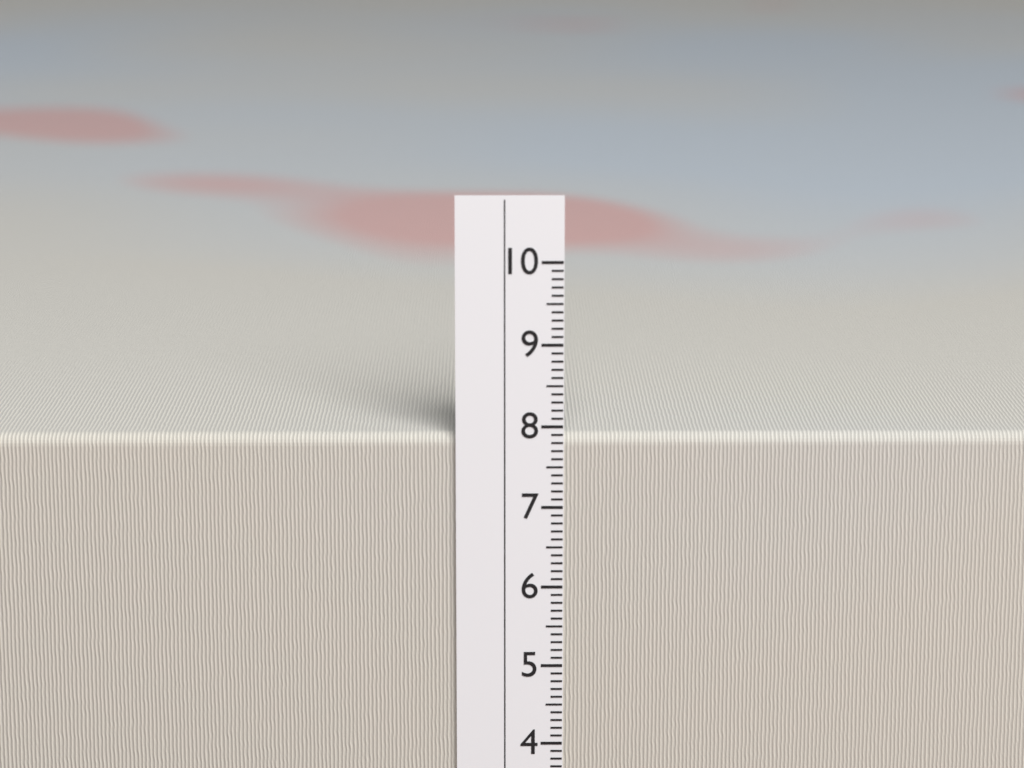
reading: 7.9 cm
